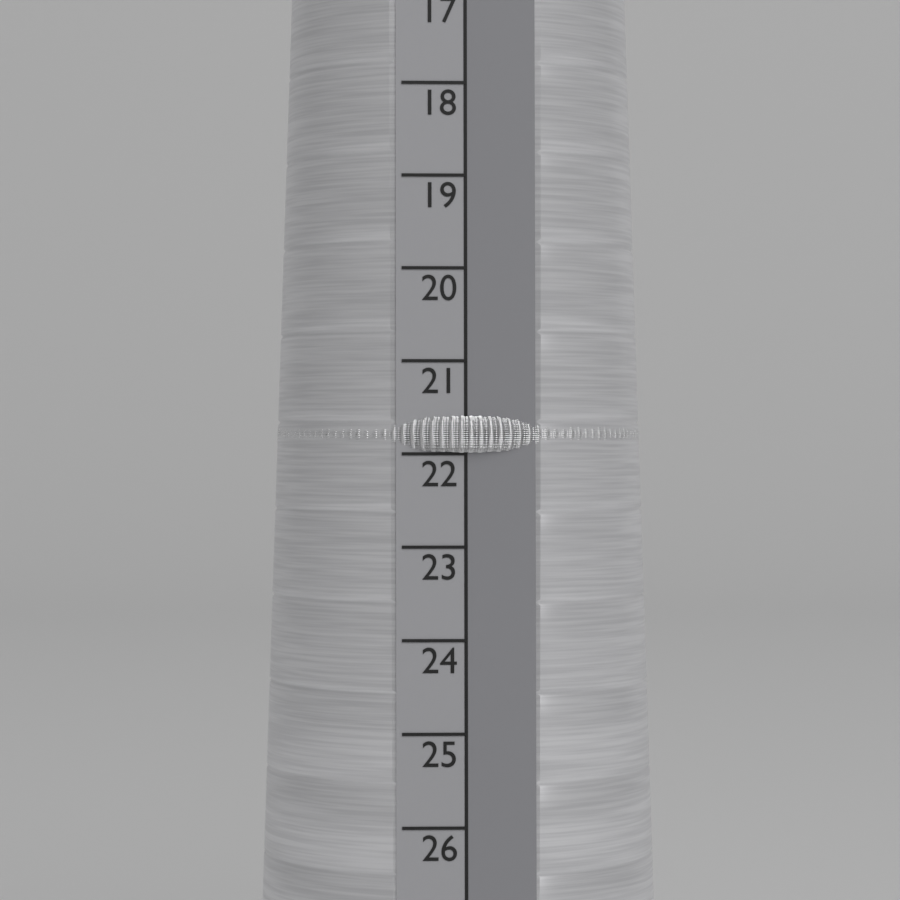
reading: 22 (no unit)
